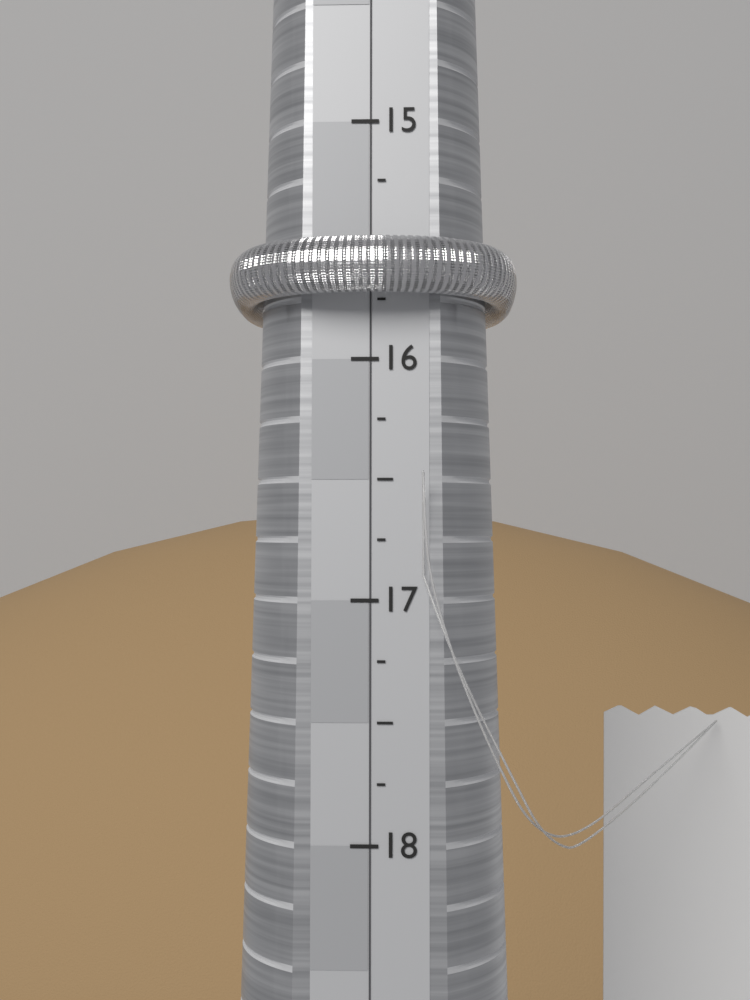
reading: 15.75 (no unit)
